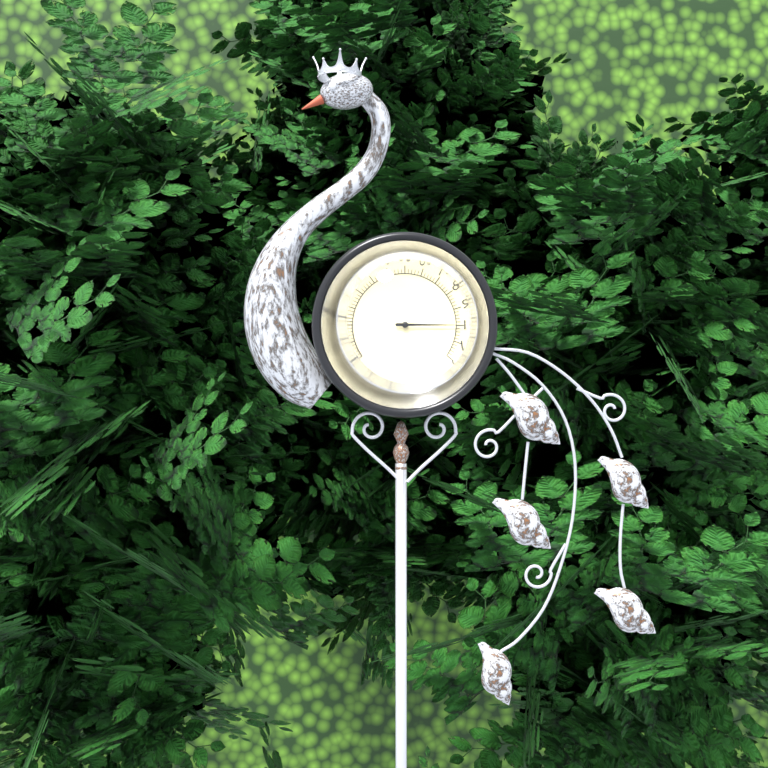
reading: 100 °F
